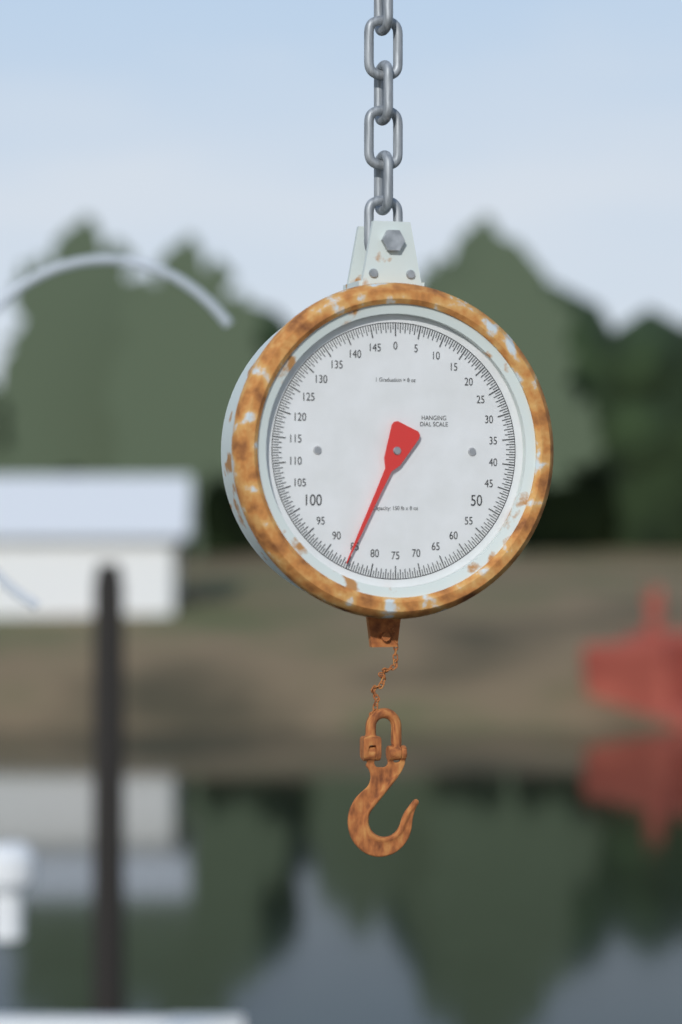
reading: 85.5 lb
